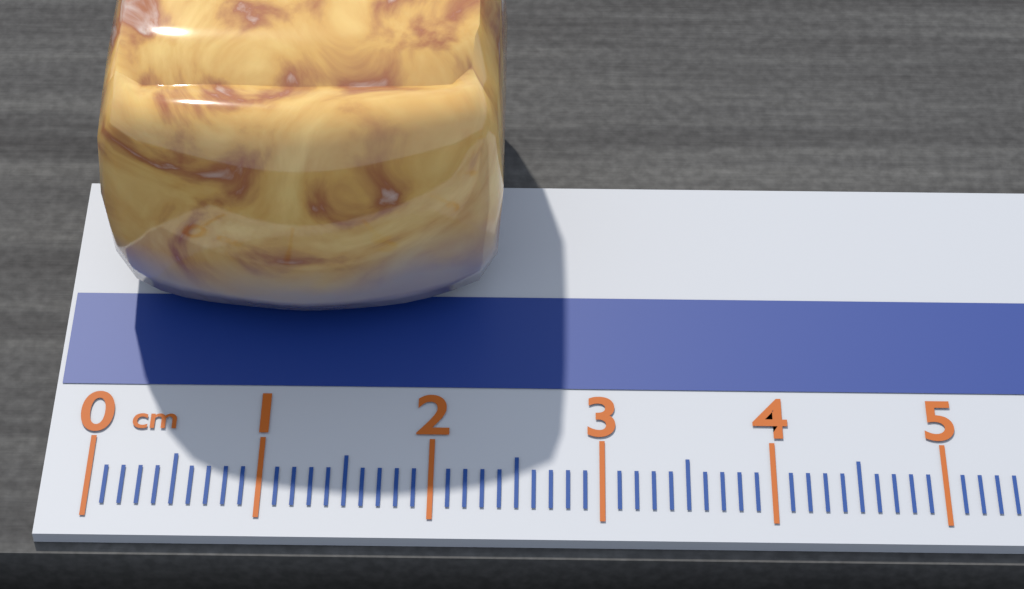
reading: 2.4 cm
